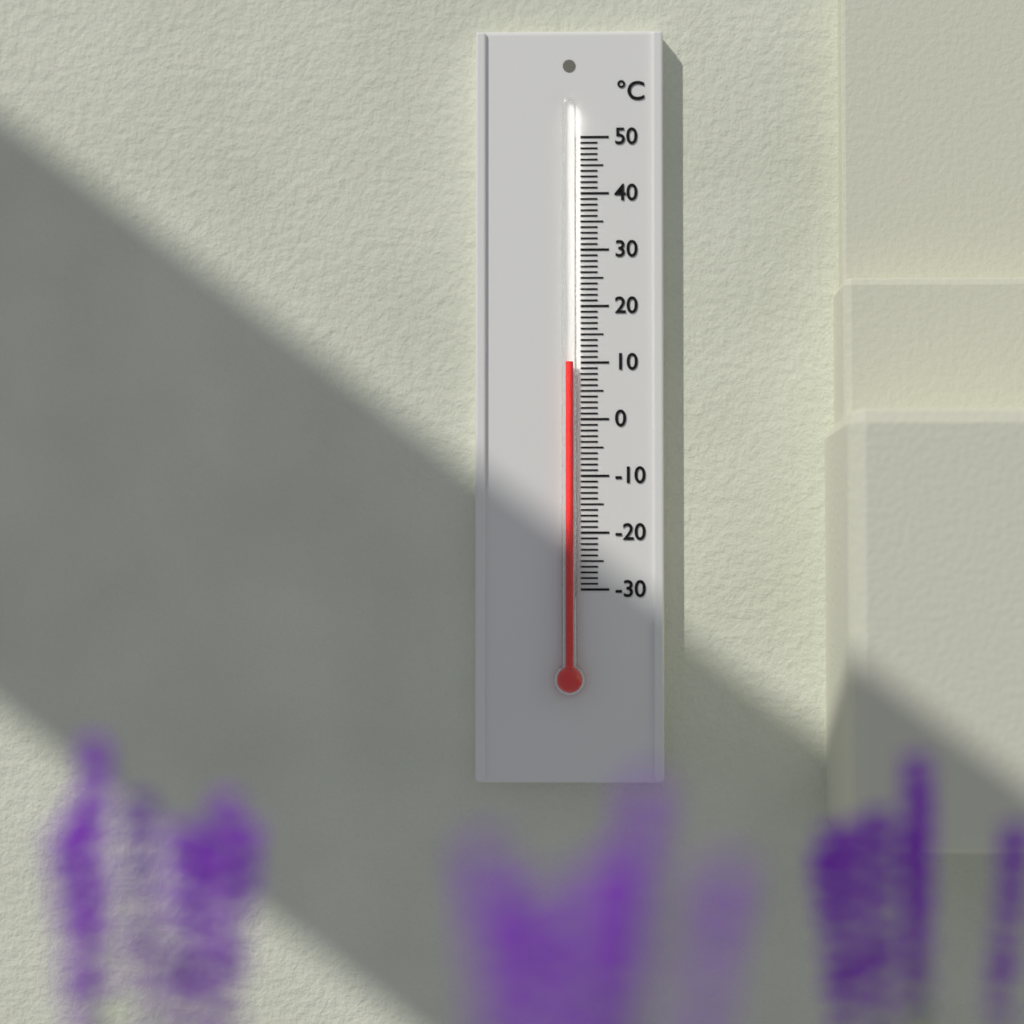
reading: 10 °C
